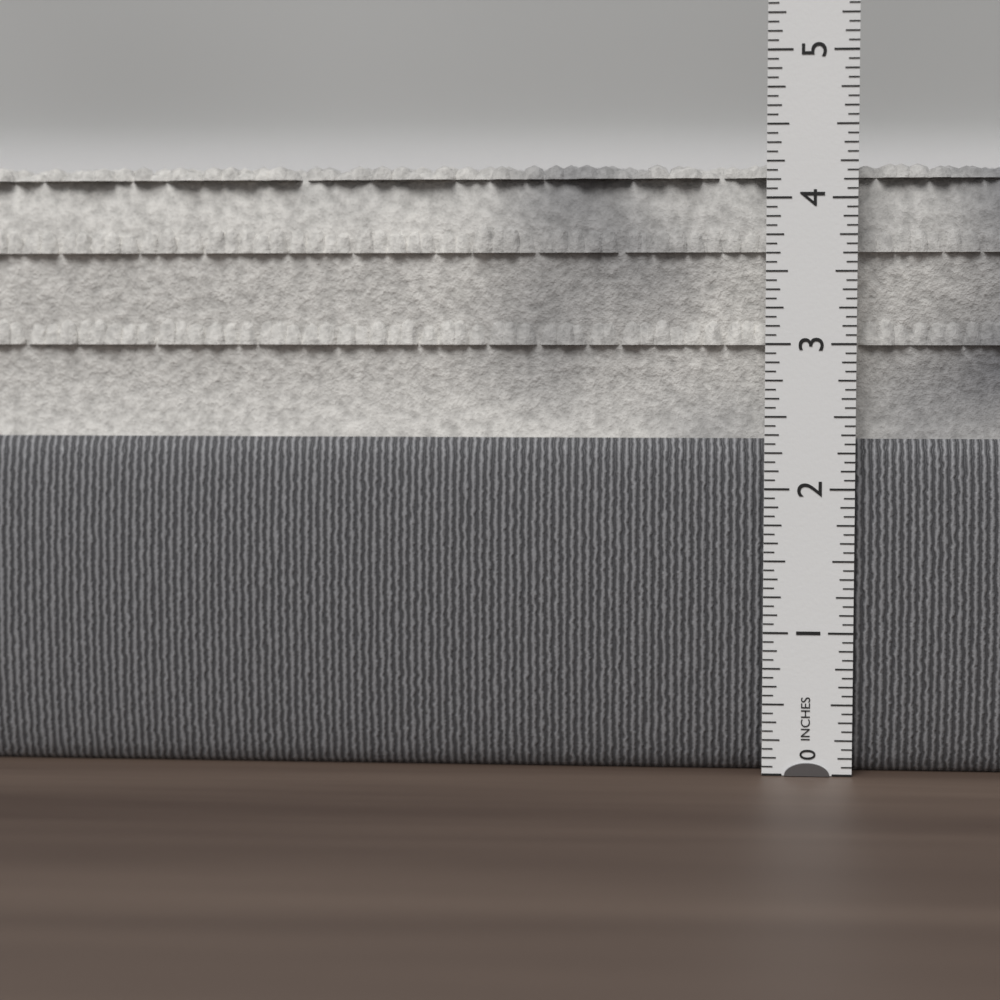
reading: 4.2500 in
